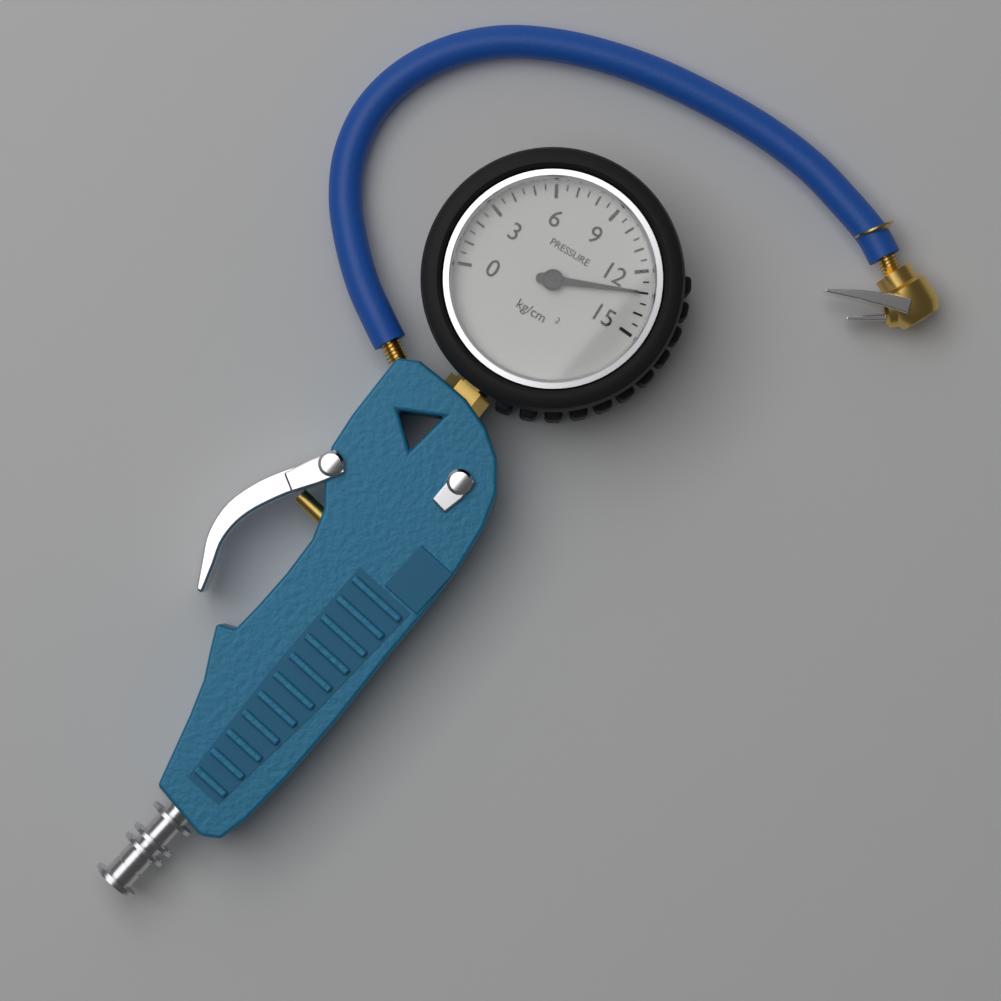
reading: 13.0 kg/cm²
